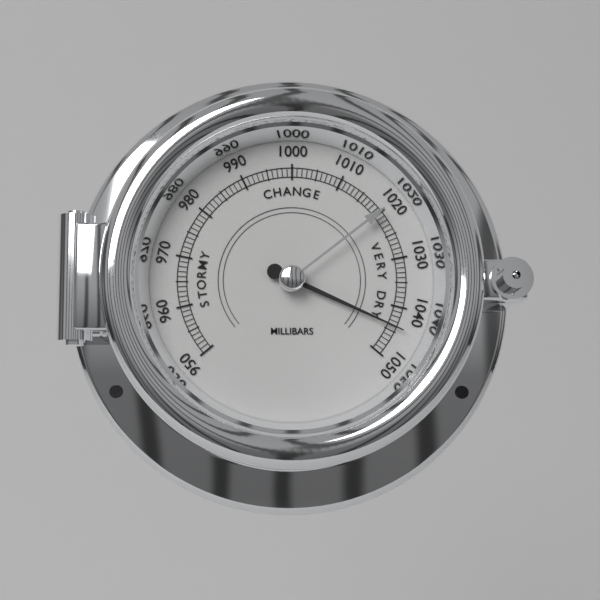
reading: 1044 mbar
